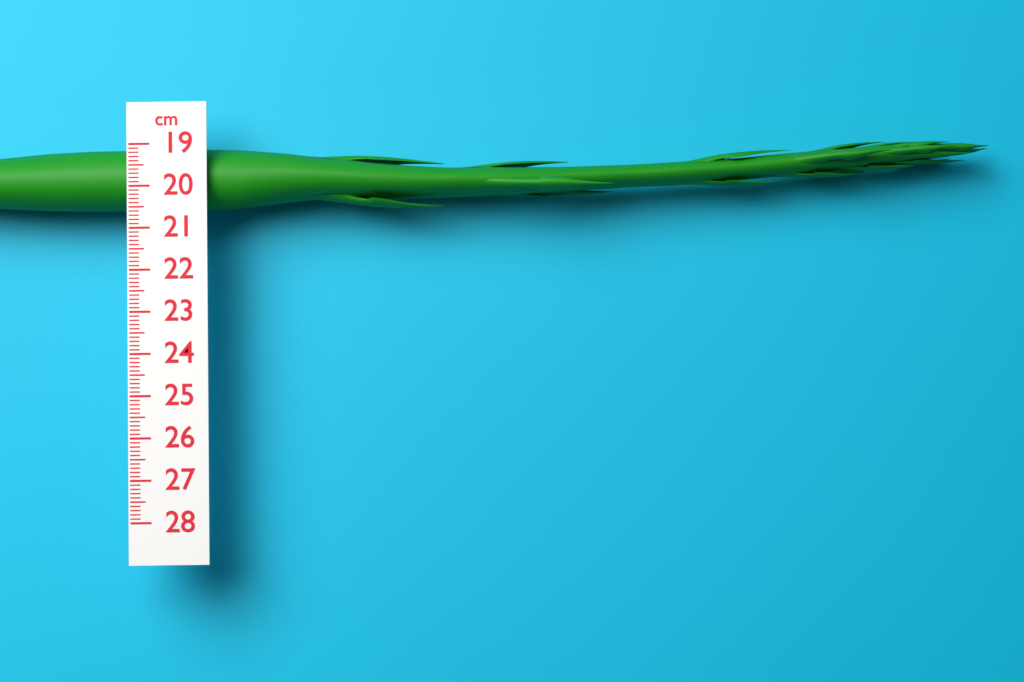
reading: 20.5 cm
